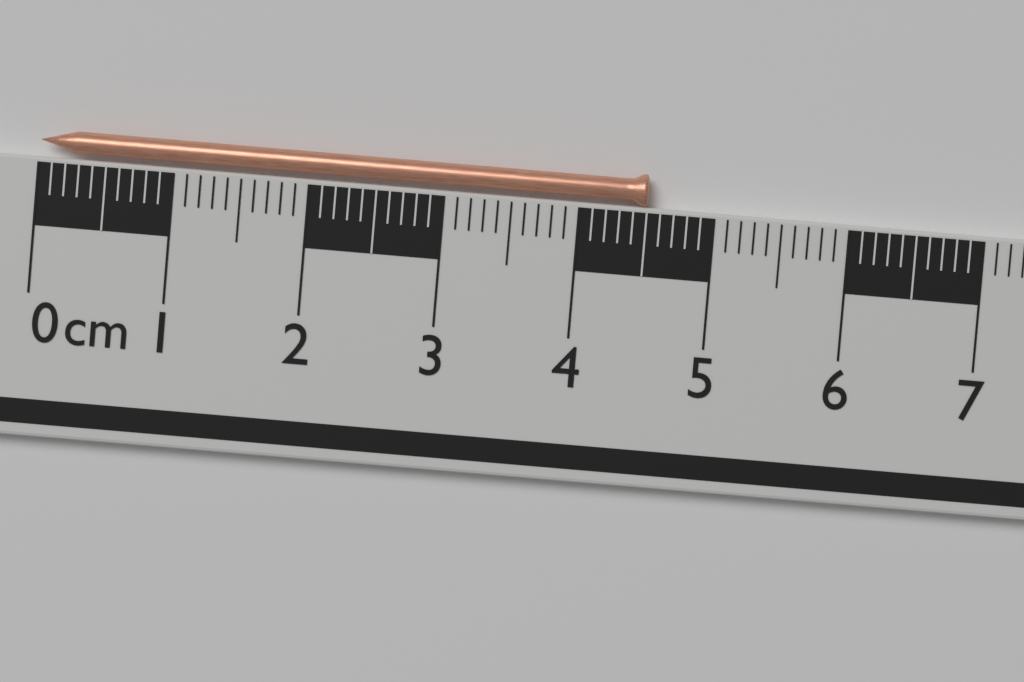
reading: 4.5 cm
